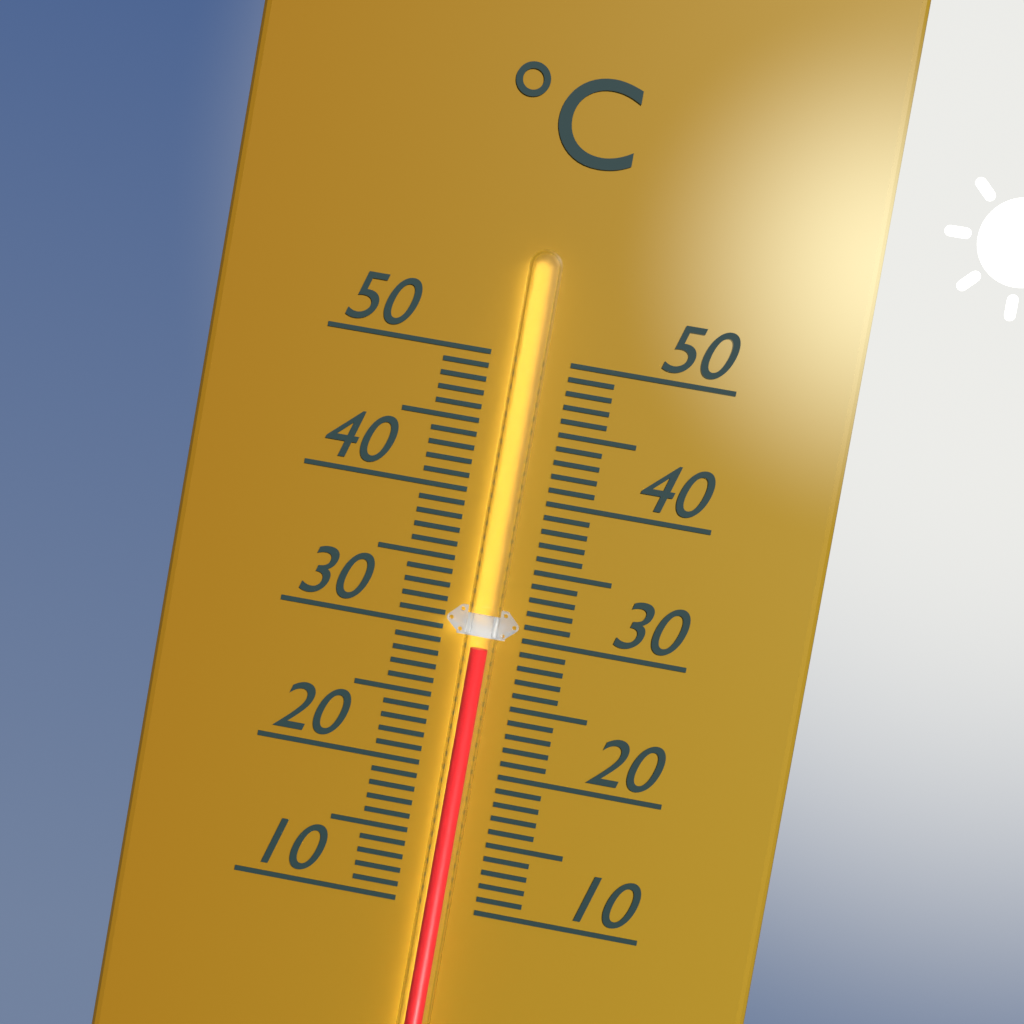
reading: 29 °C
